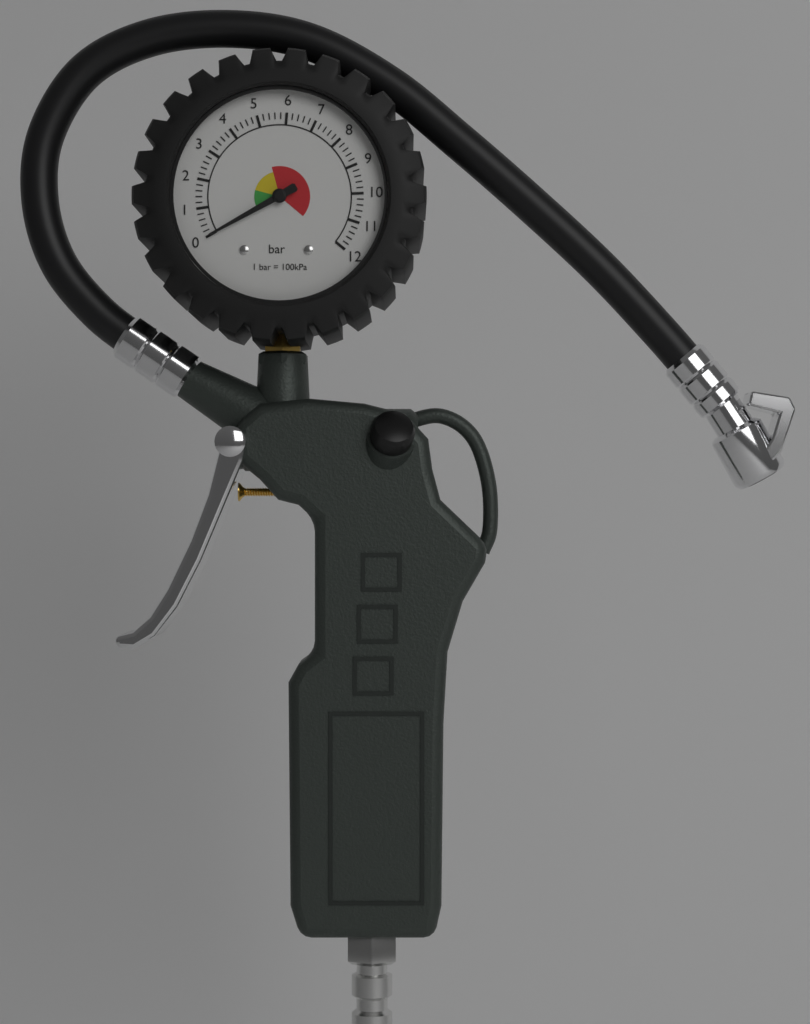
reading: 0.0 bar
